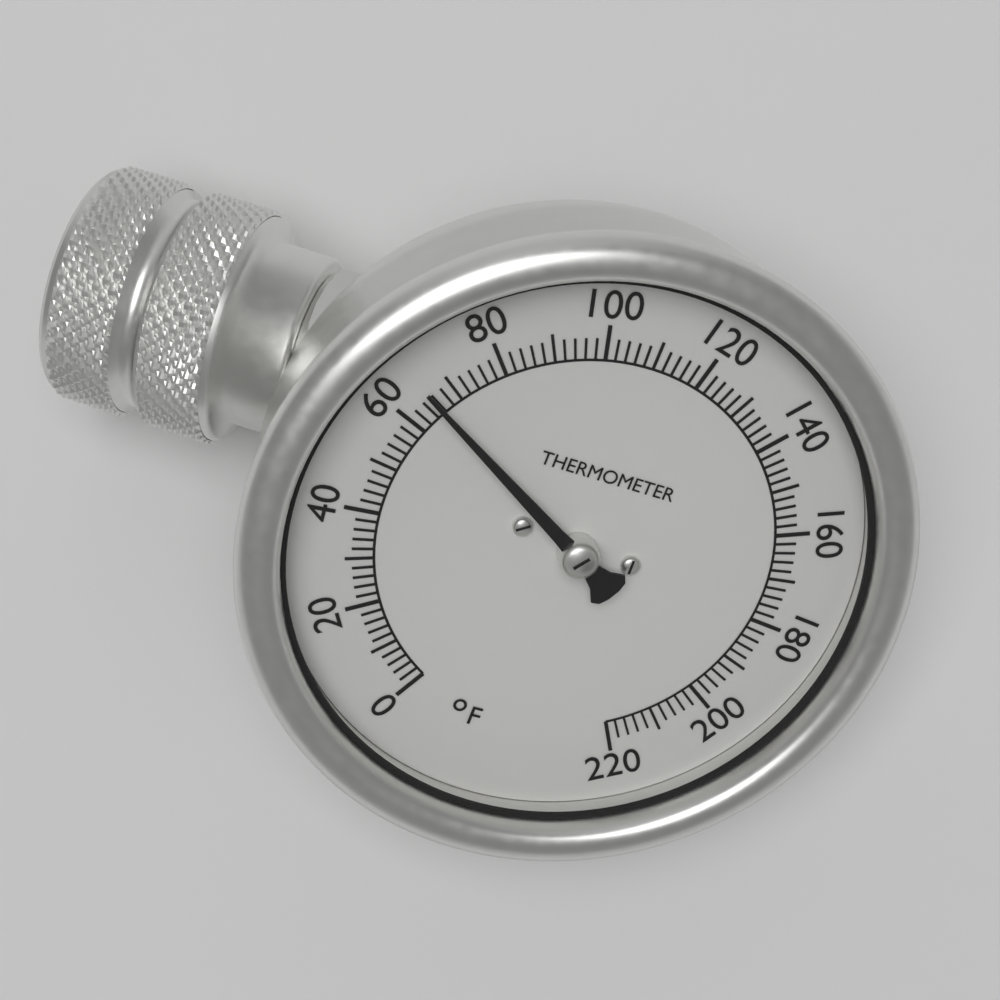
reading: 66 °F
